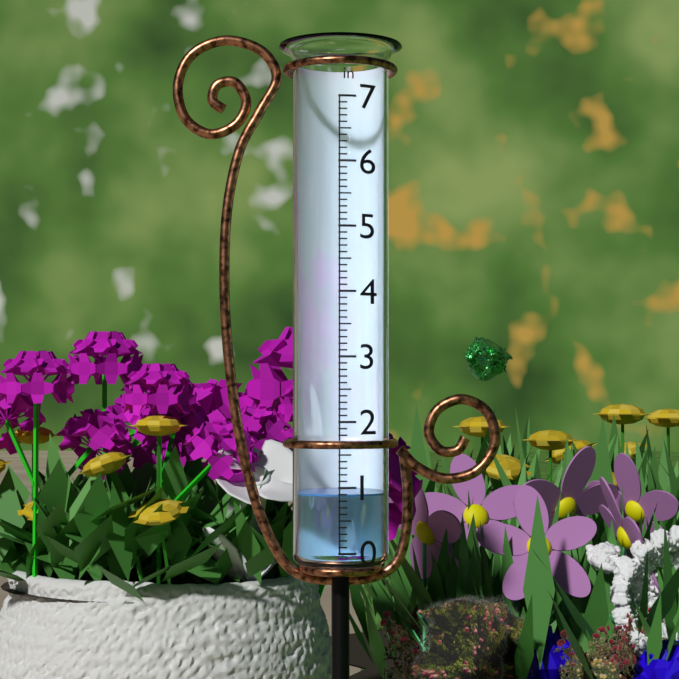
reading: 0.9 in
